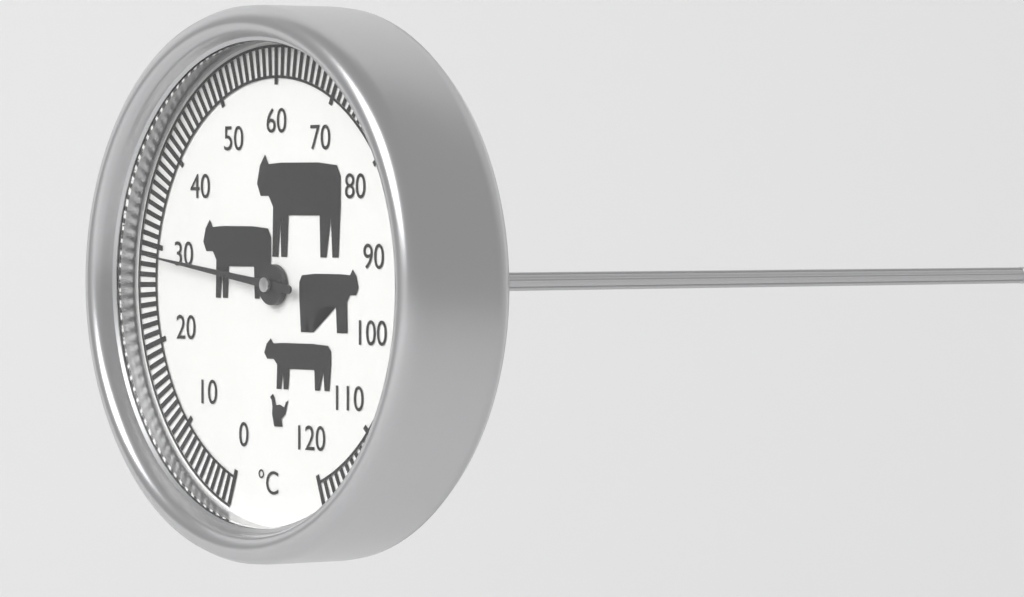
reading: 29 °C
